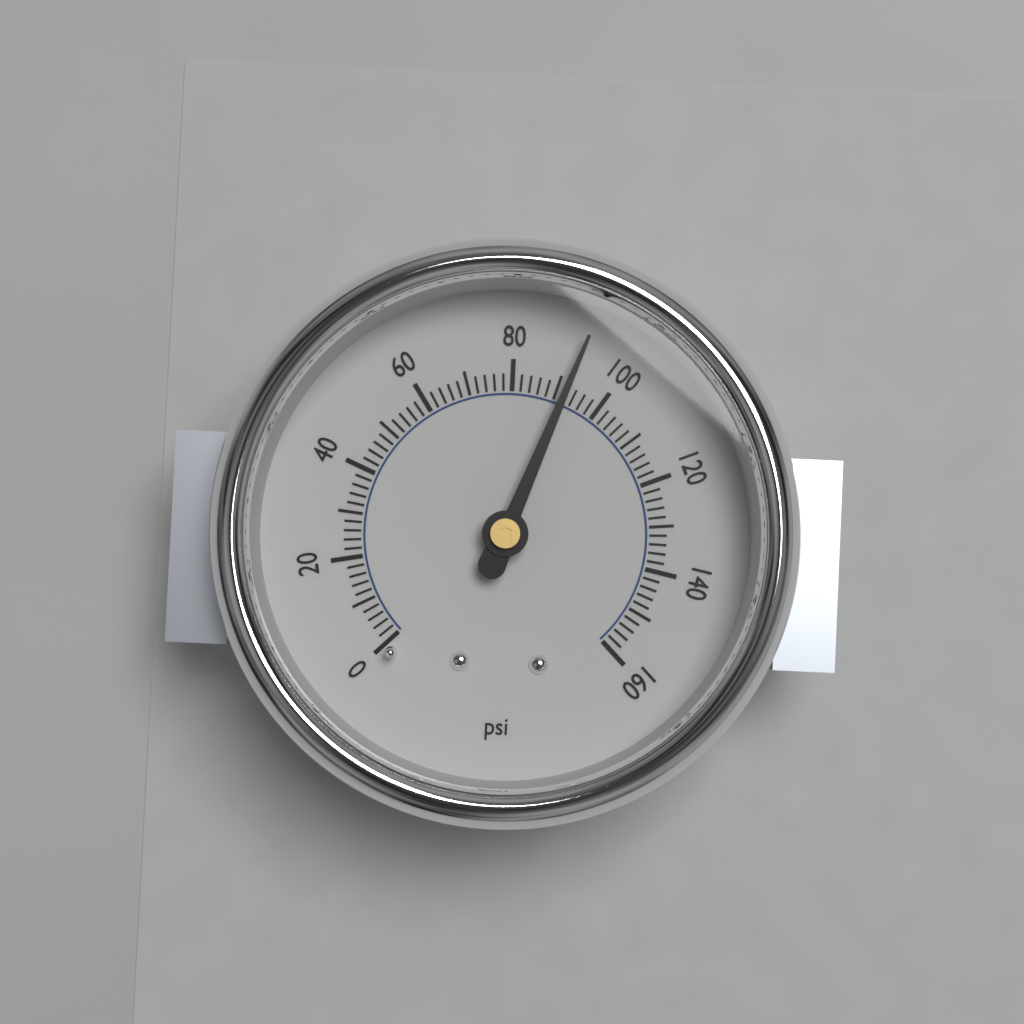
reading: 92 psi
